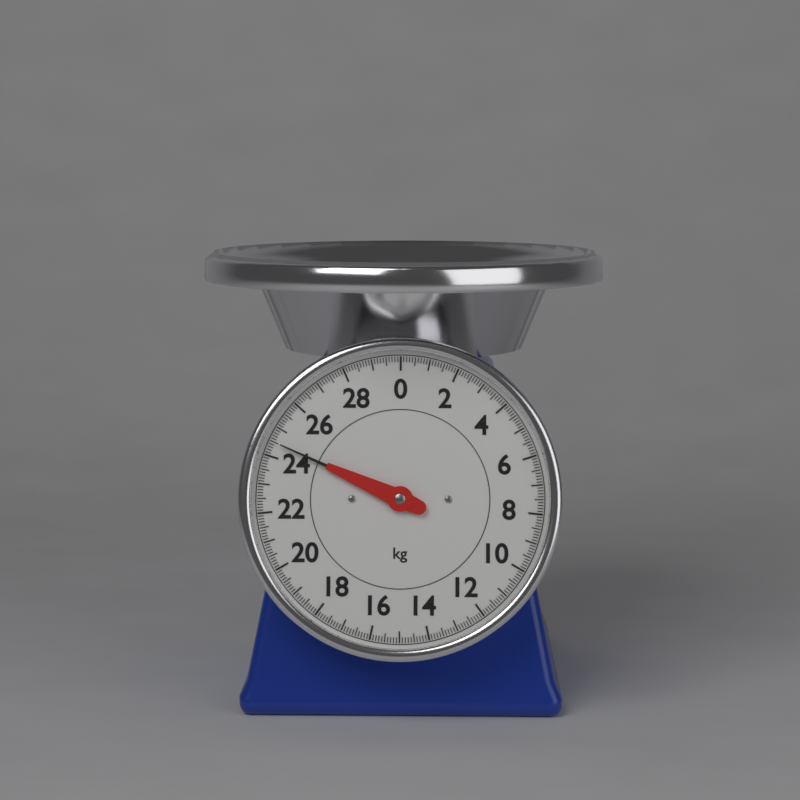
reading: 24.5 kg
